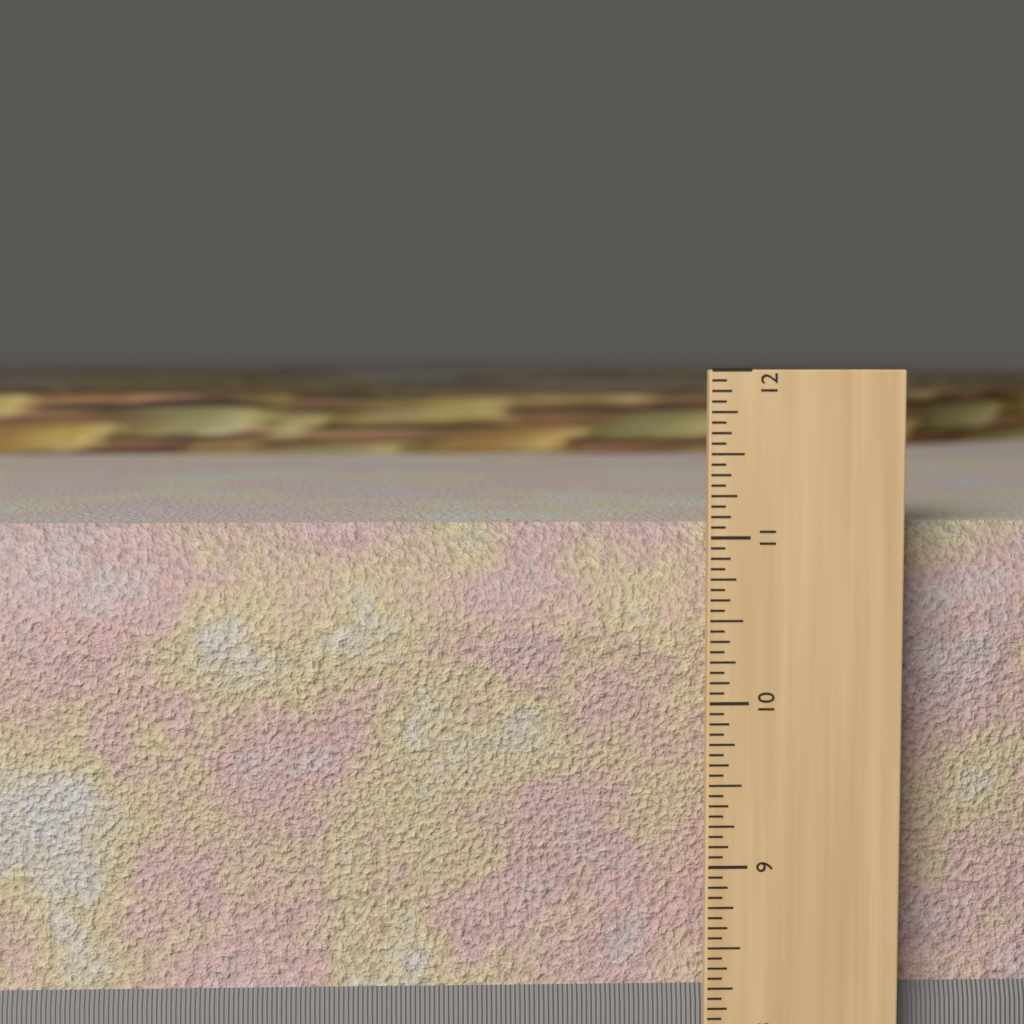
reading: 11.0625 in
